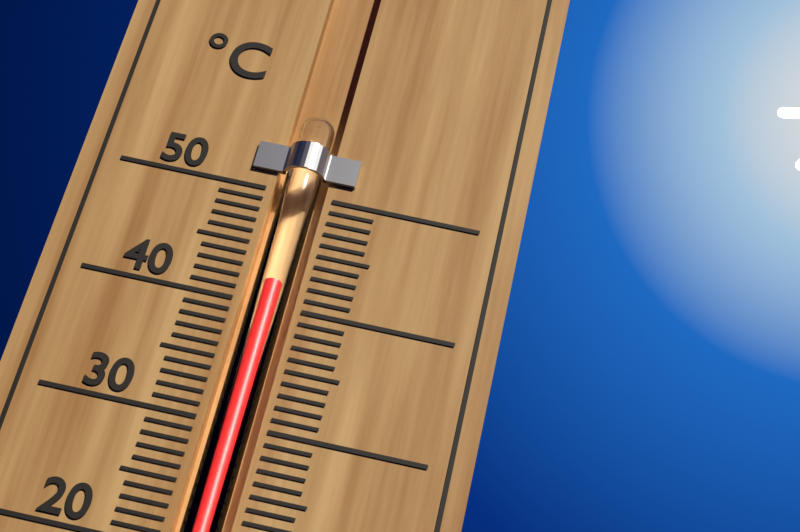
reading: 42 °C
